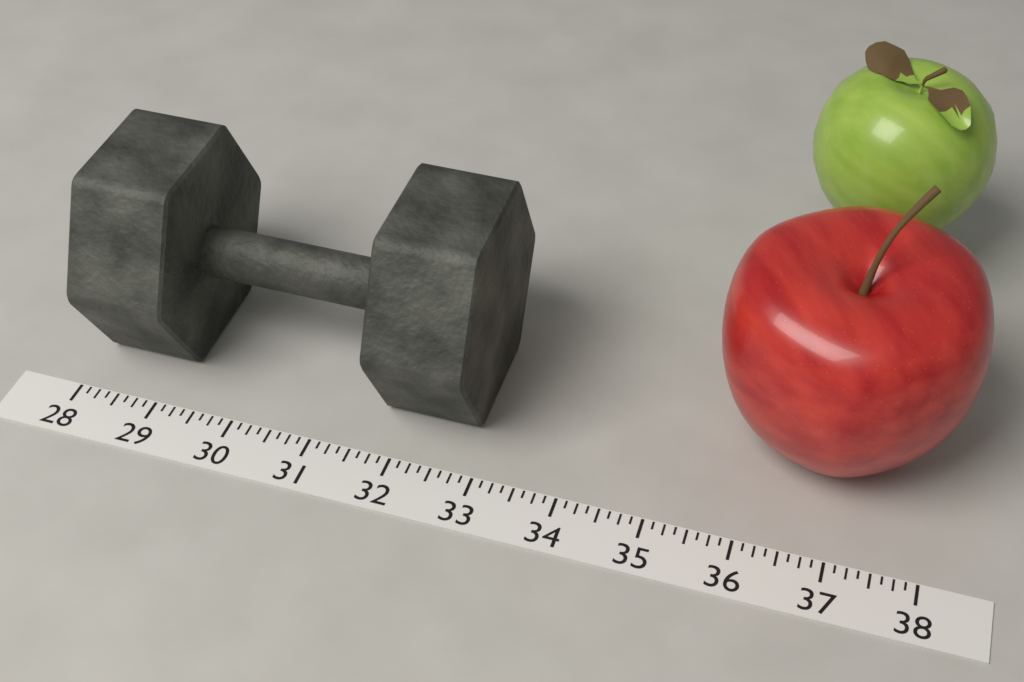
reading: 32.875 (no unit)
